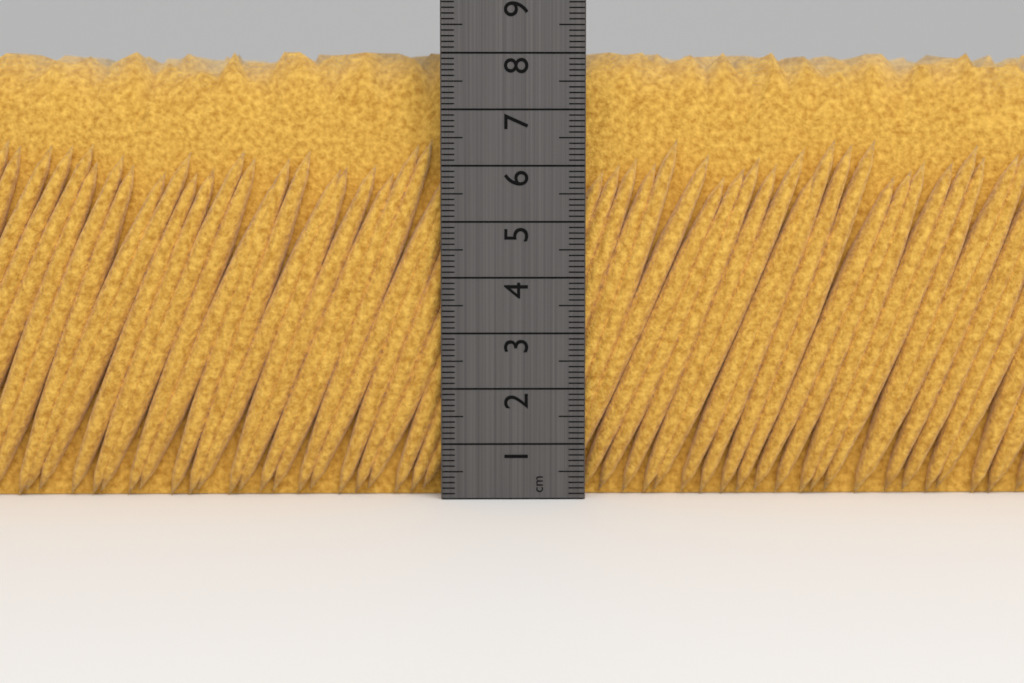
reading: 8.1 cm
